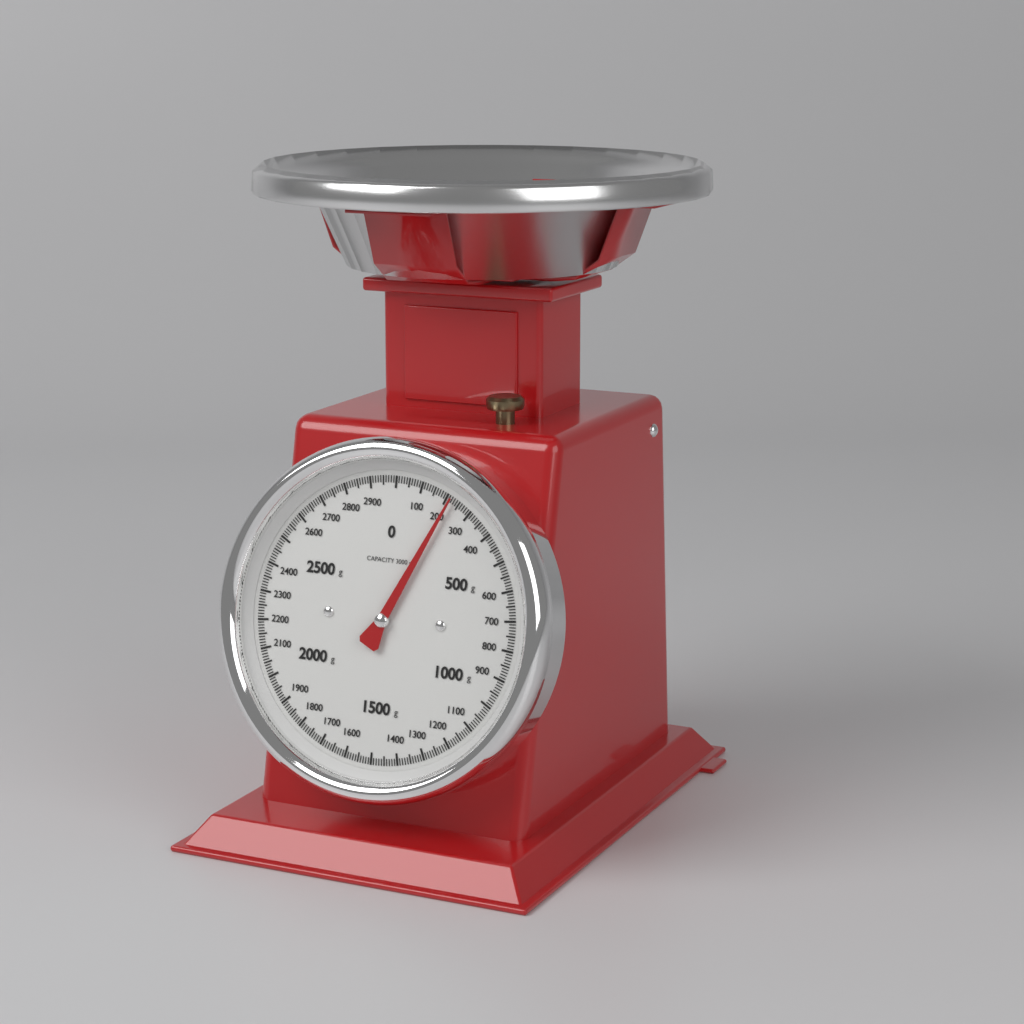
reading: 220 g
